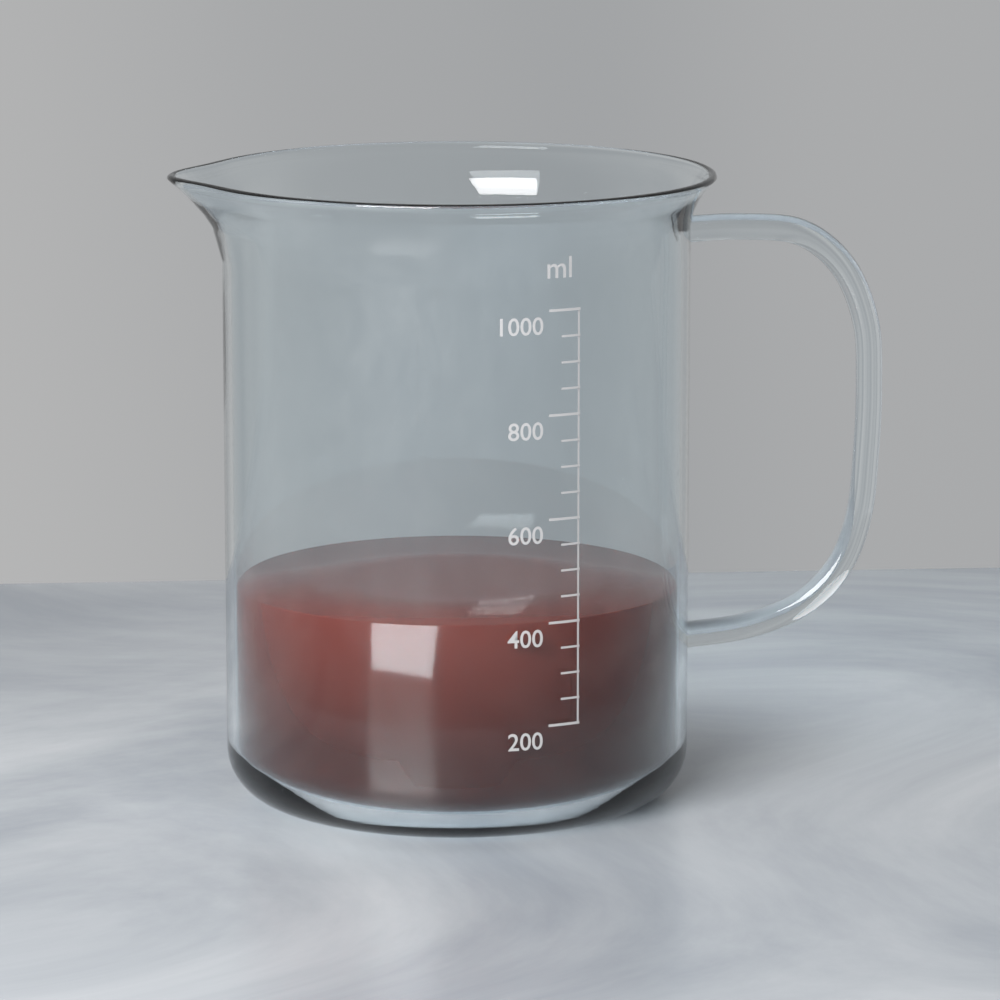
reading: 400 ml
